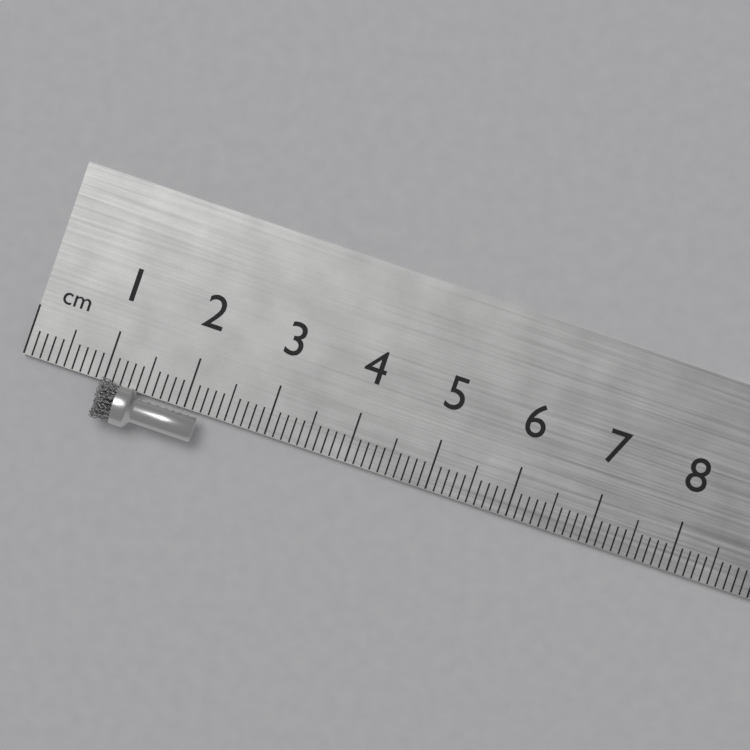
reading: 2.2 cm
